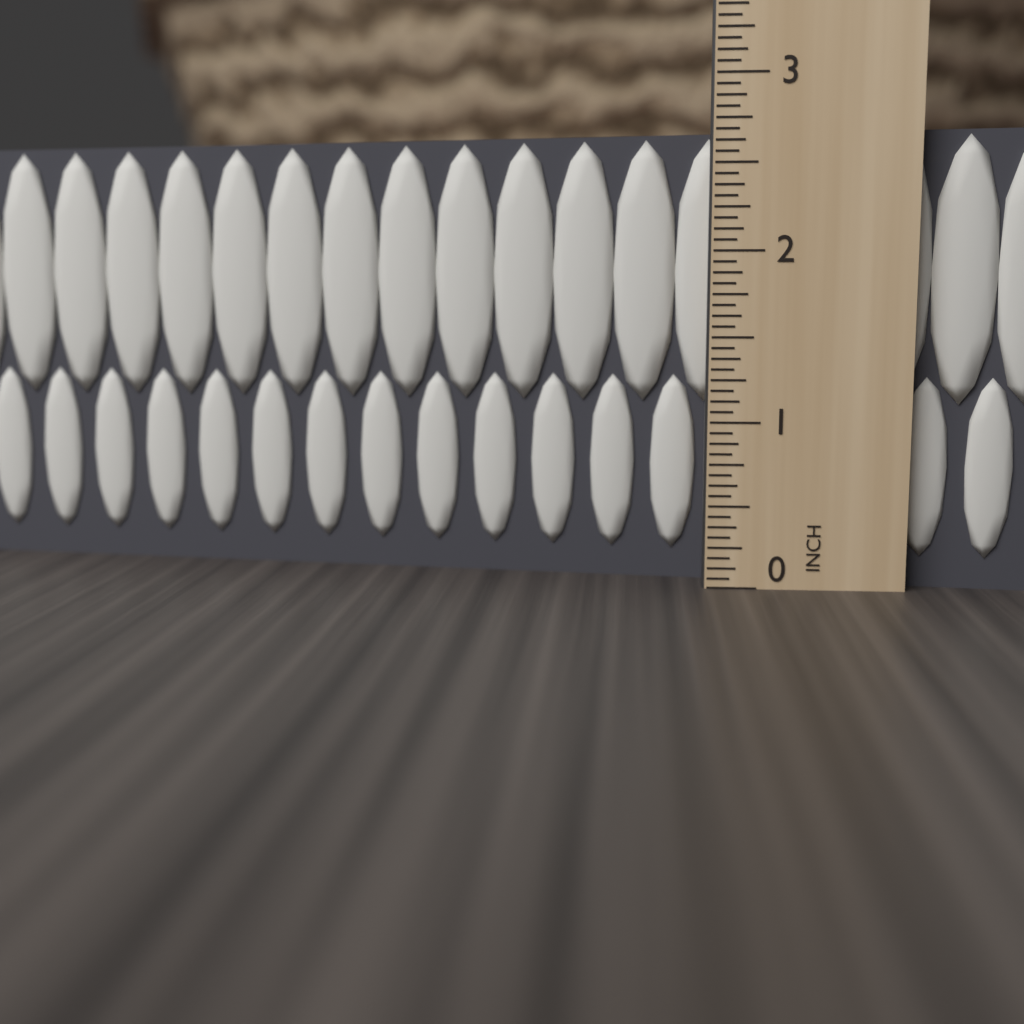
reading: 2.6875 in
